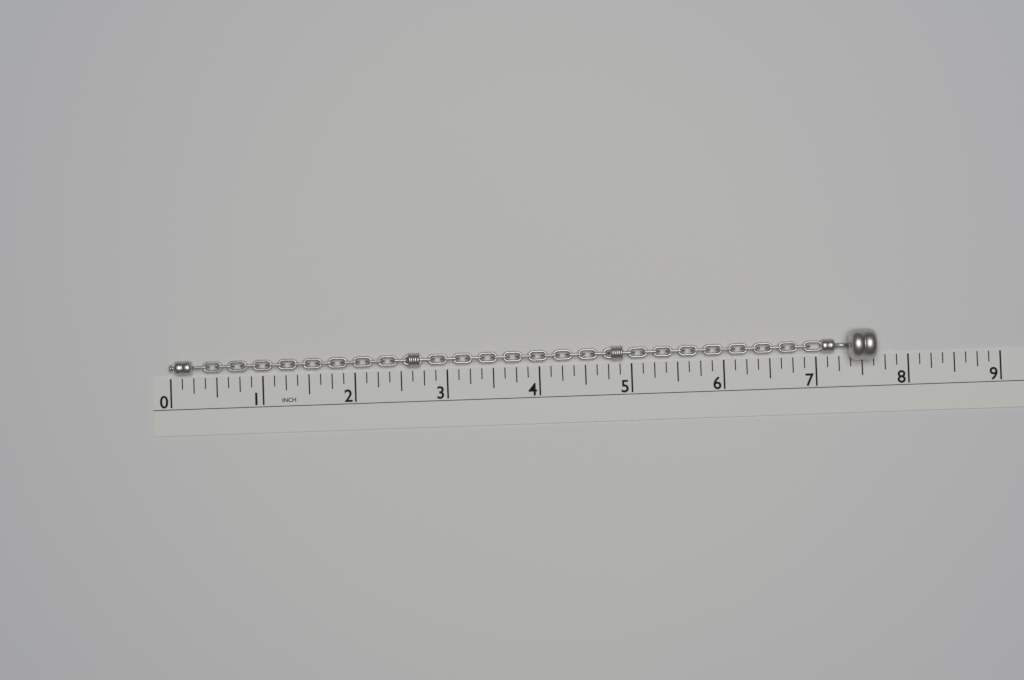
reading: 7.625 in
